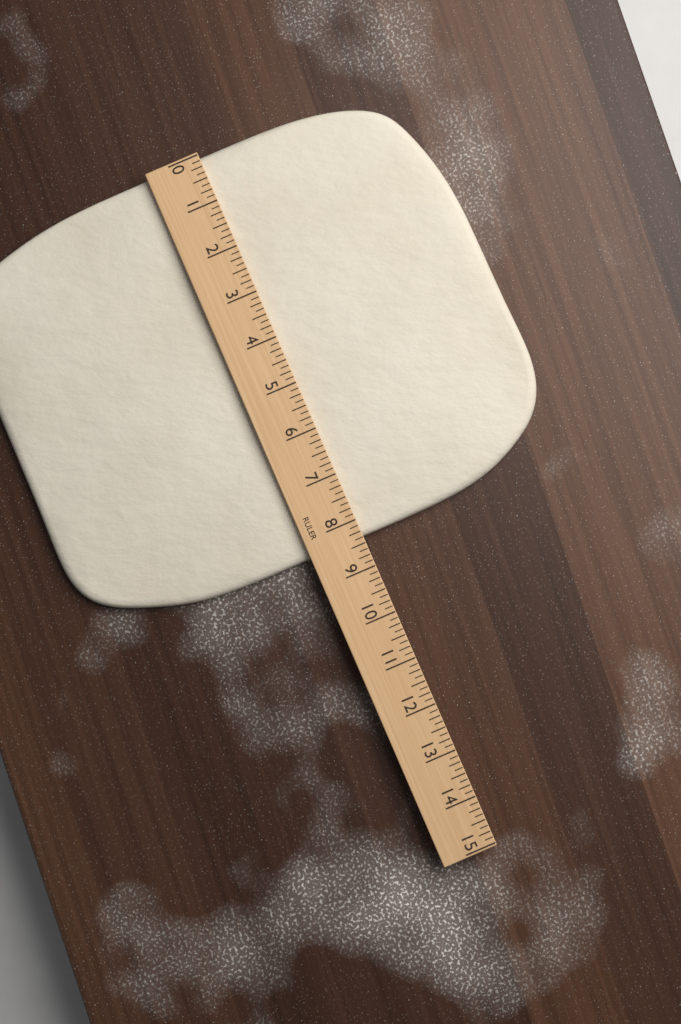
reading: 8.375 (no unit)
